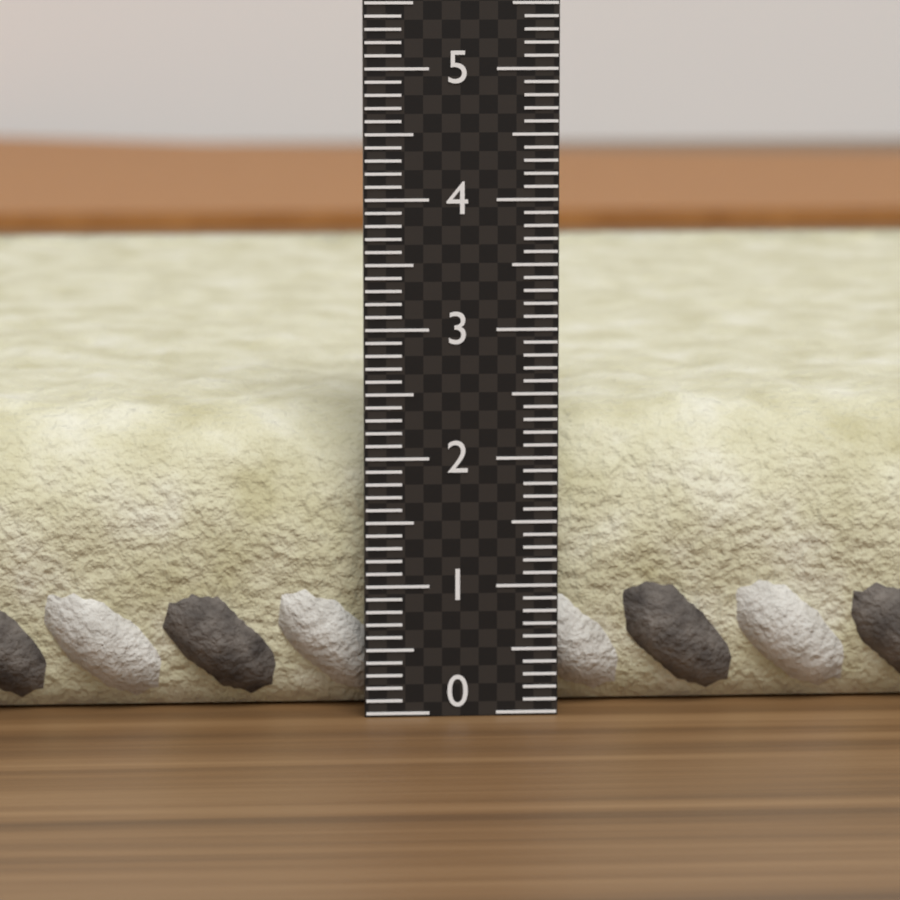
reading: 2.4 (no unit)
